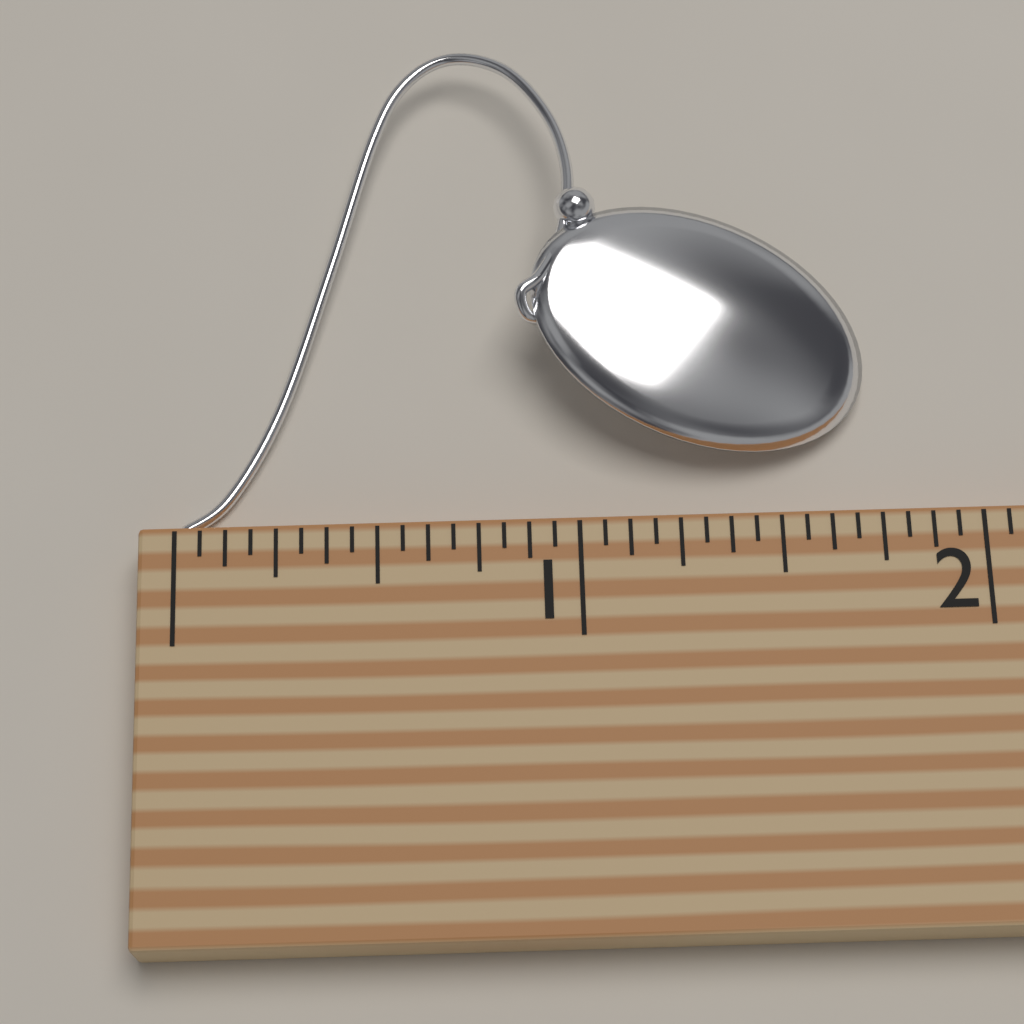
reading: 1.7500 (no unit)
